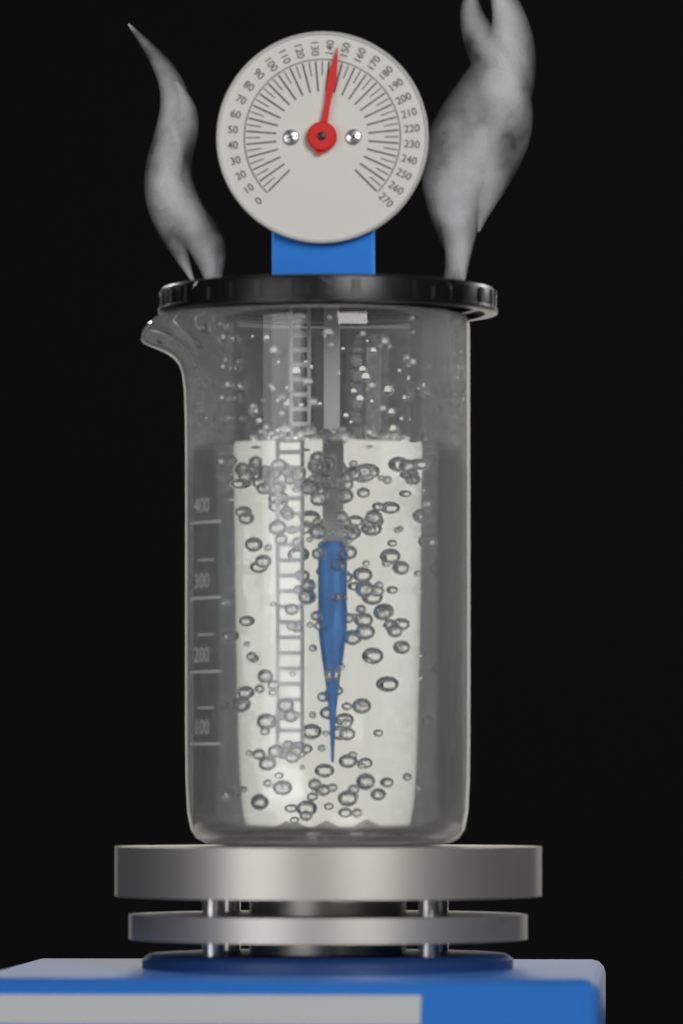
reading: 145 (no unit)
